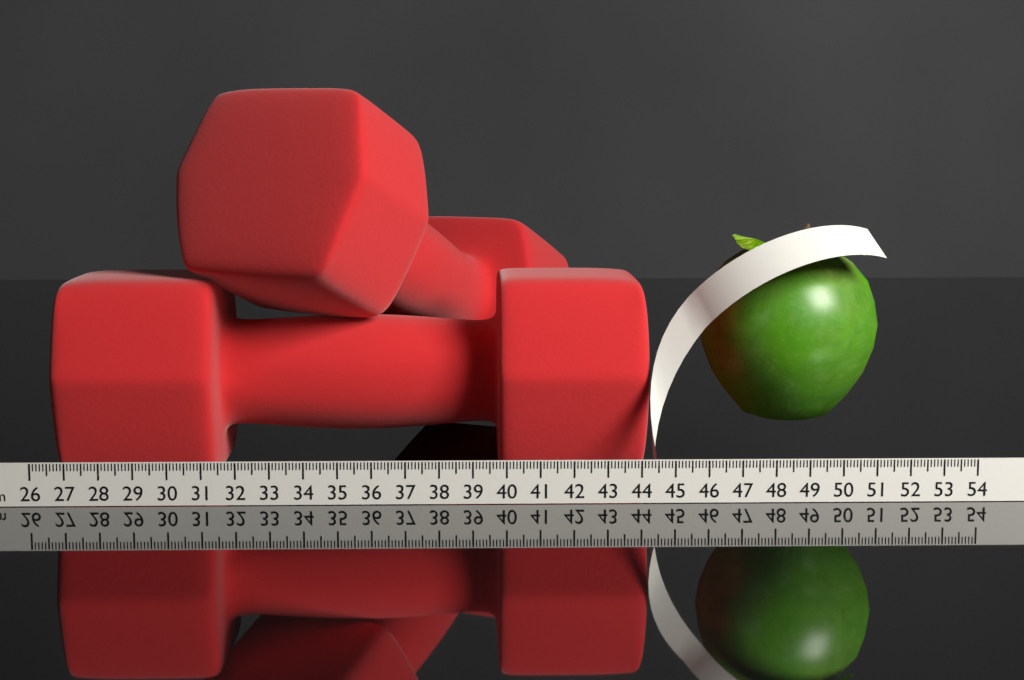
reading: 44.5 cm
